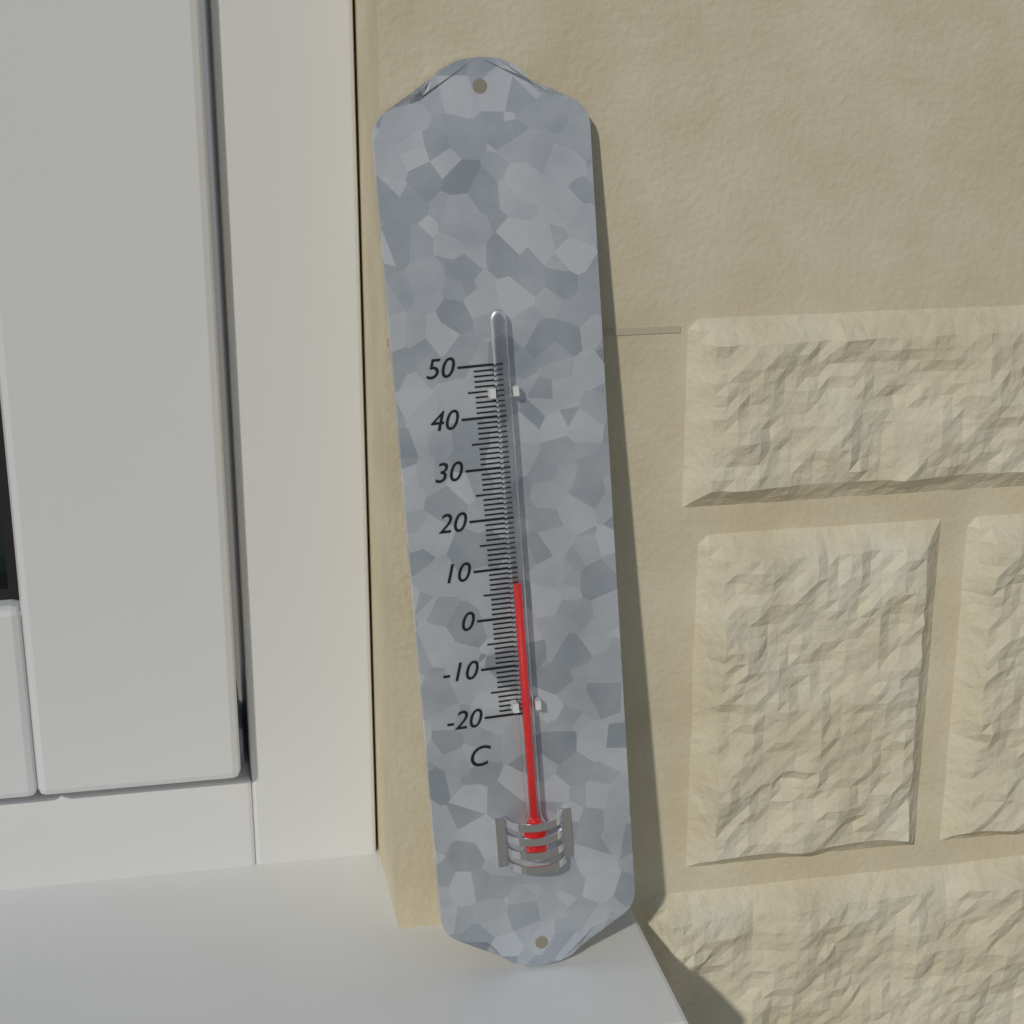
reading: 7 °C
